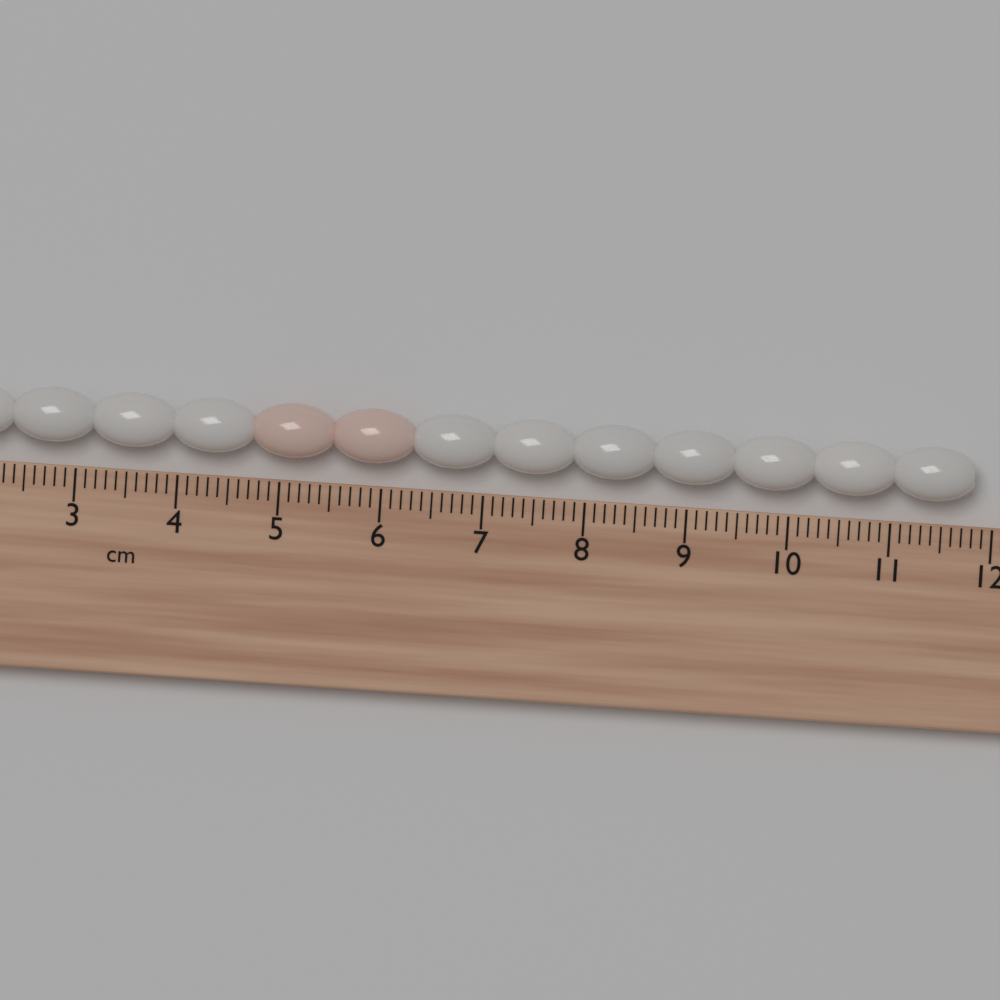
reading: 11.8 cm
